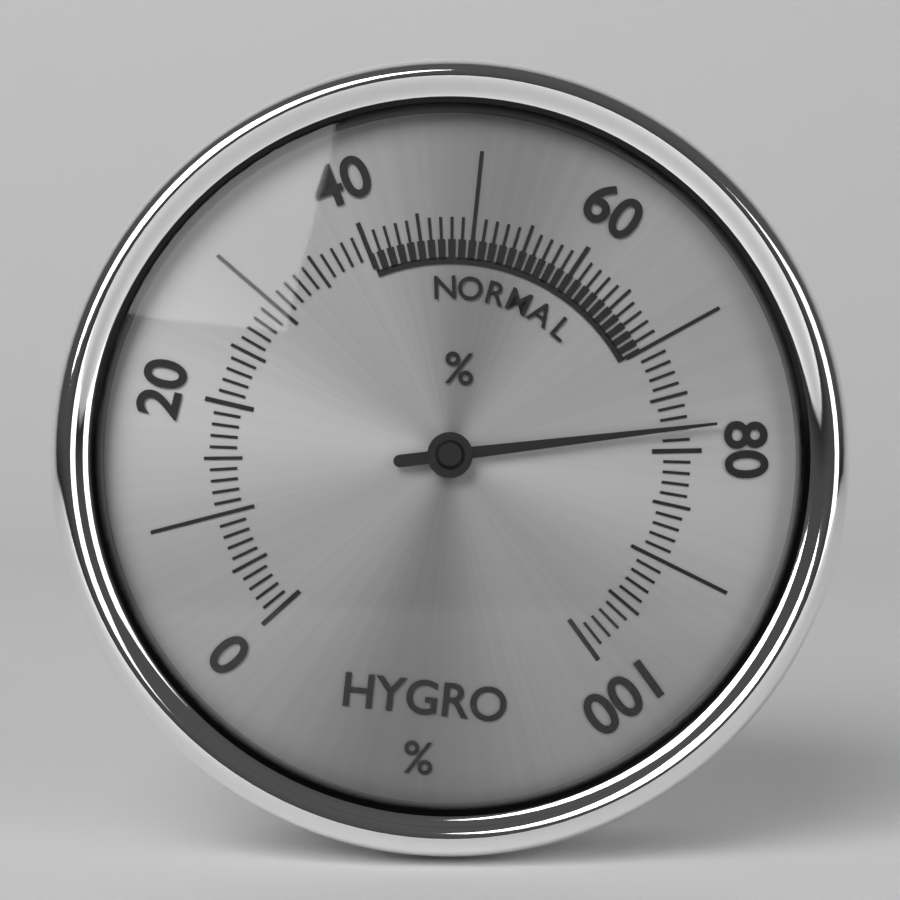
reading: 78 %
